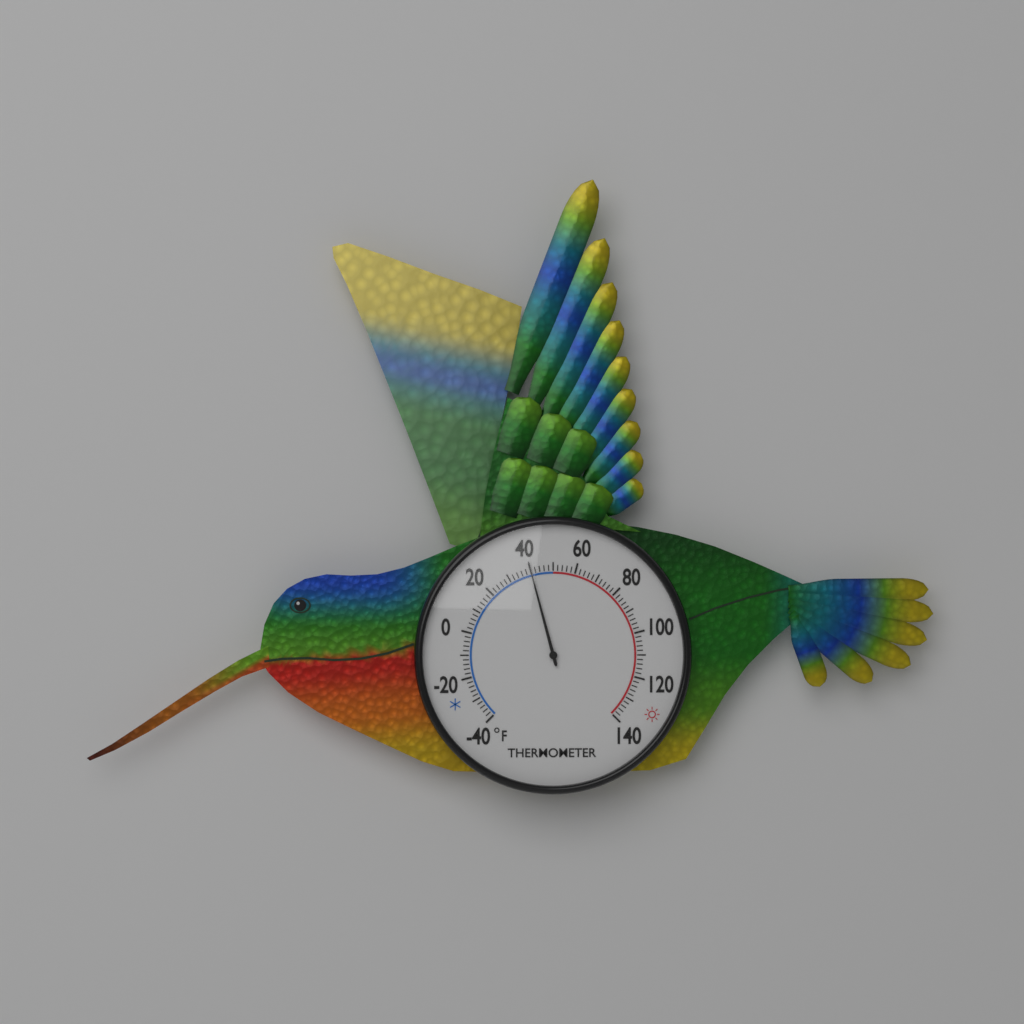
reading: 40 °F
